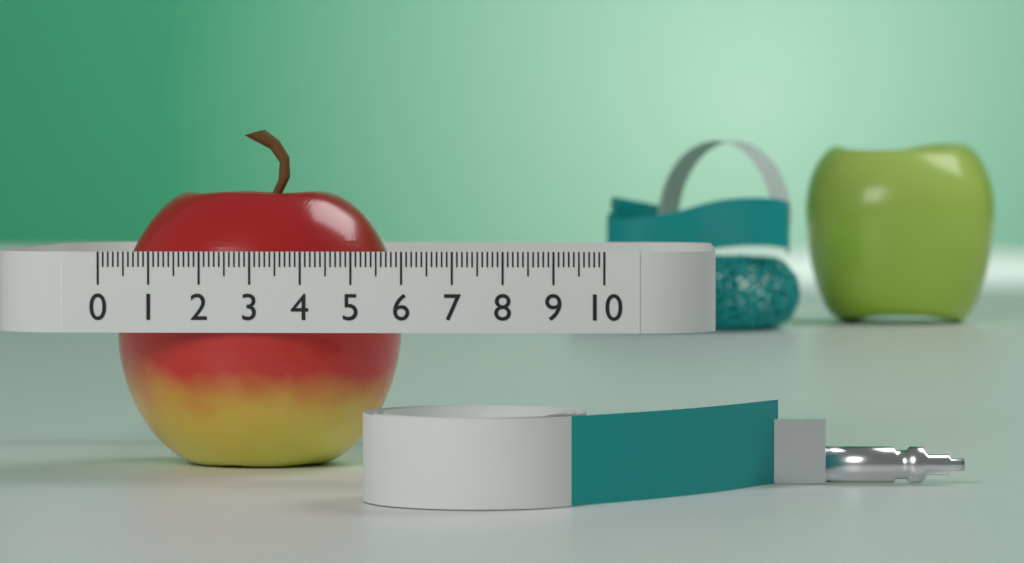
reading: 5.8 (no unit)
